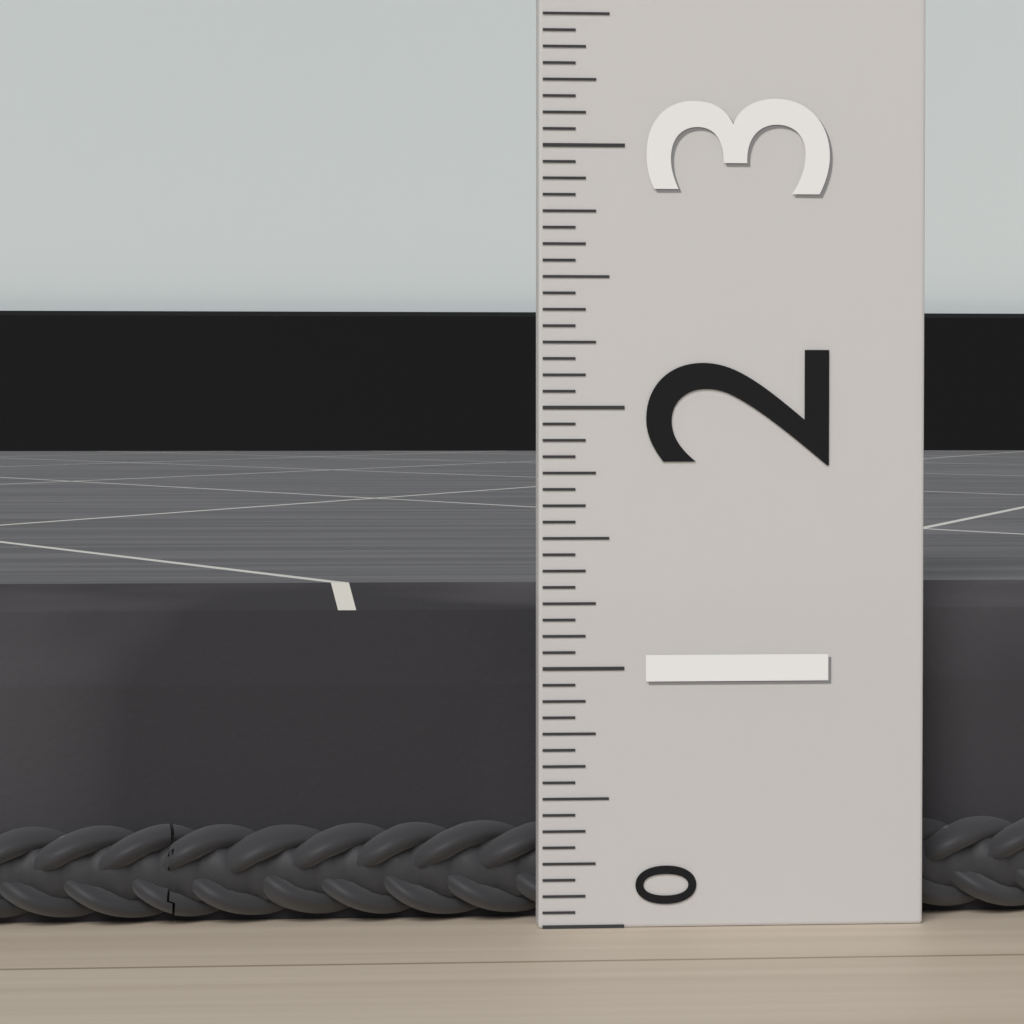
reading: 1.3125 (no unit)
